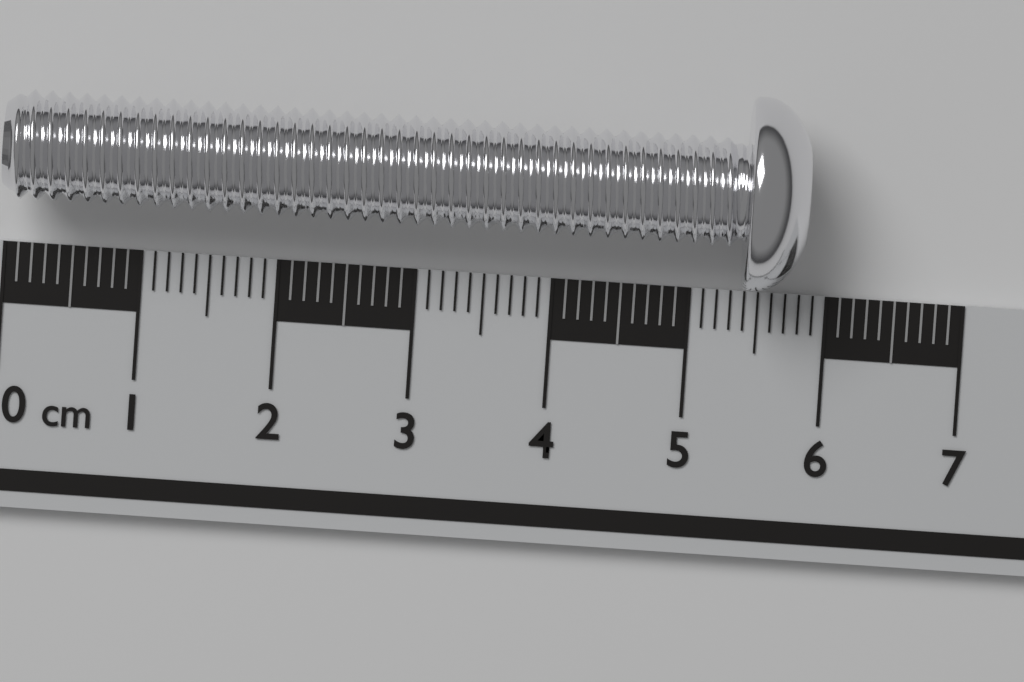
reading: 5.8 cm
